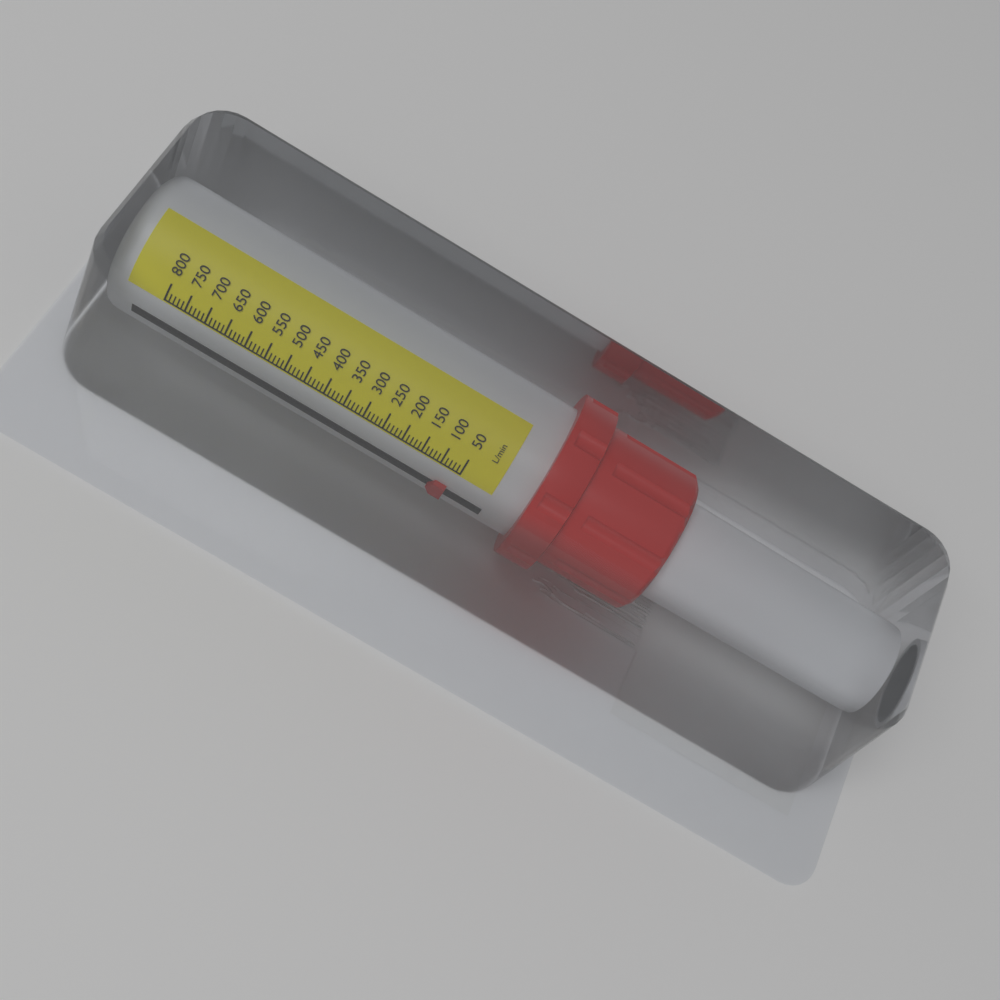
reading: 60 L/min
